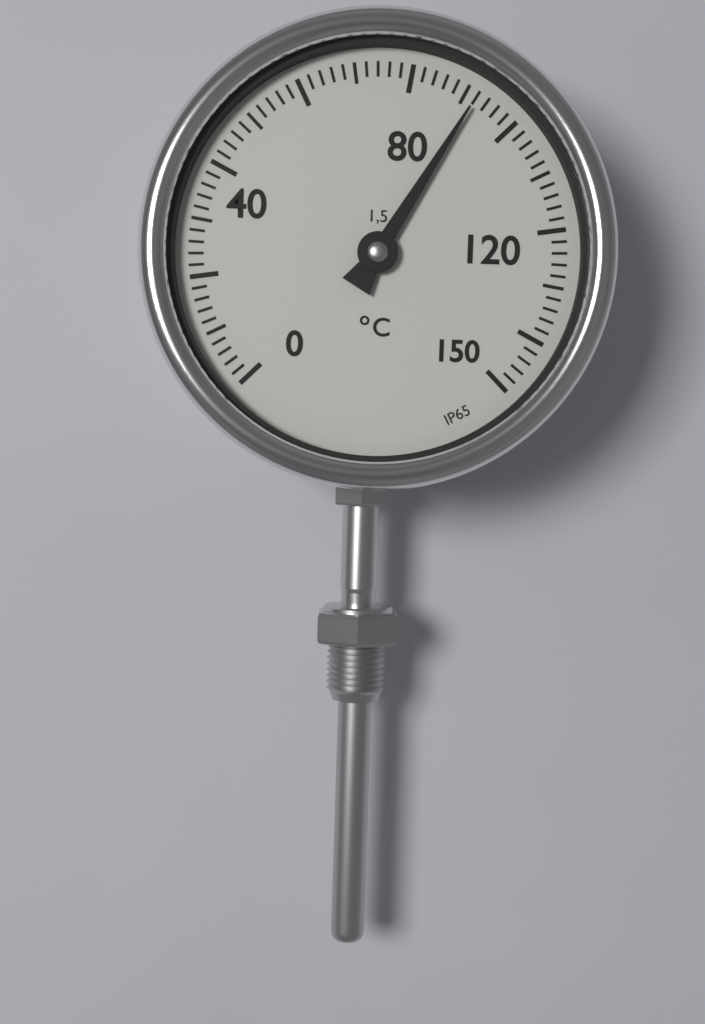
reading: 92 °C
